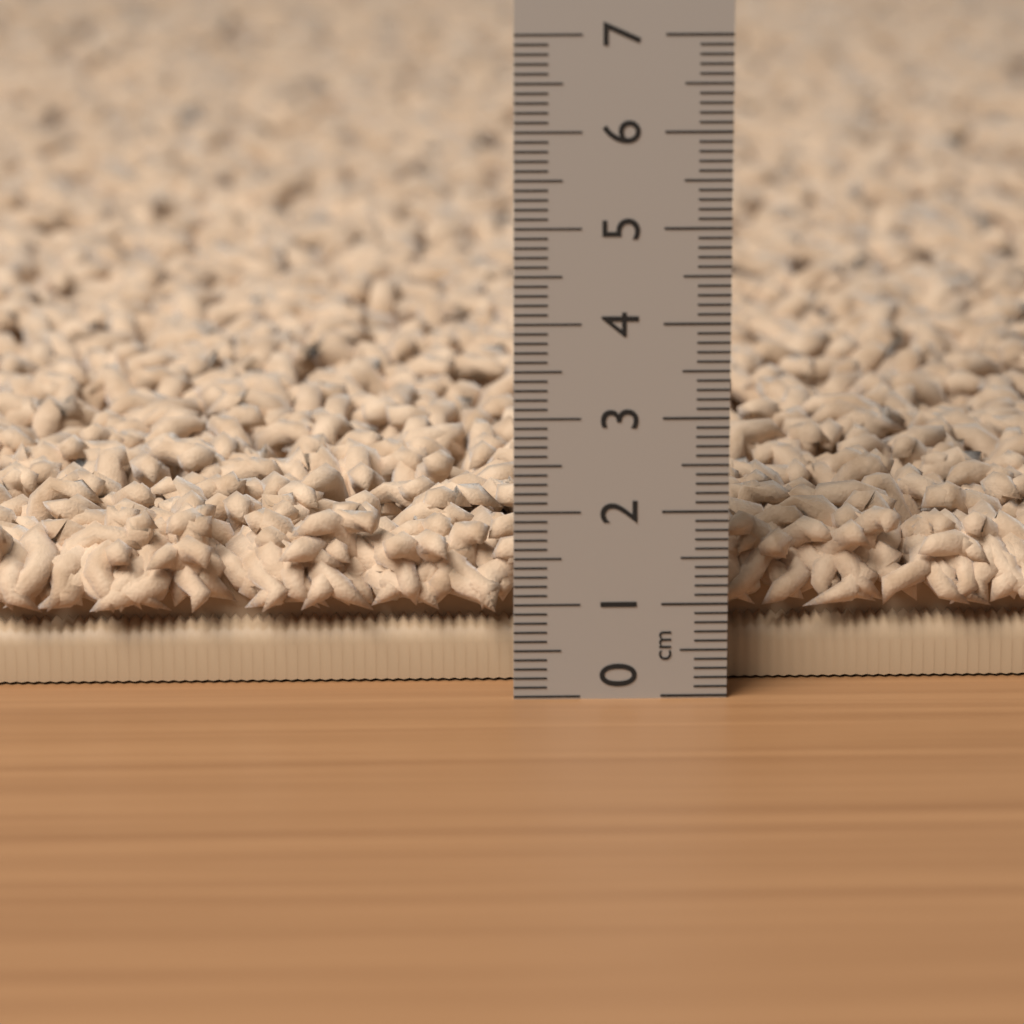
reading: 1.8 cm
